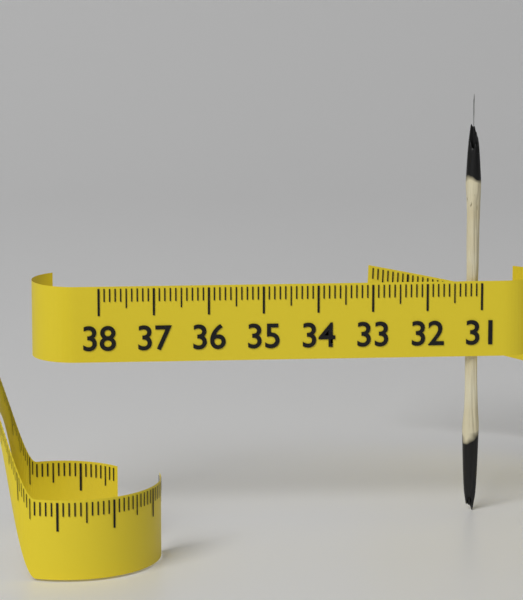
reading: 31.3 (no unit)
